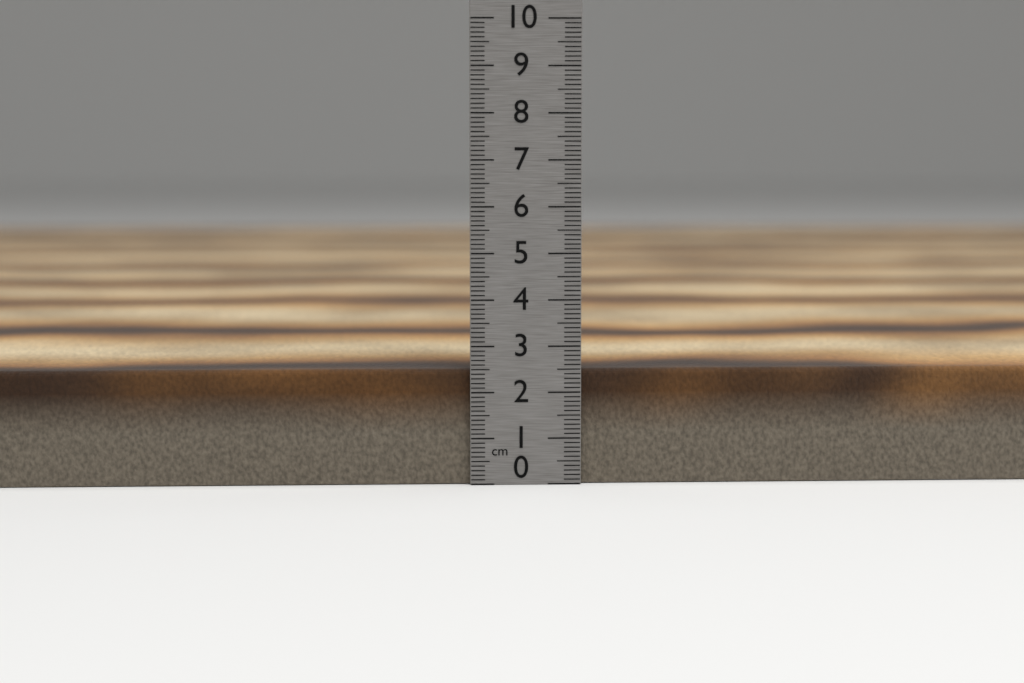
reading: 2.5 cm
